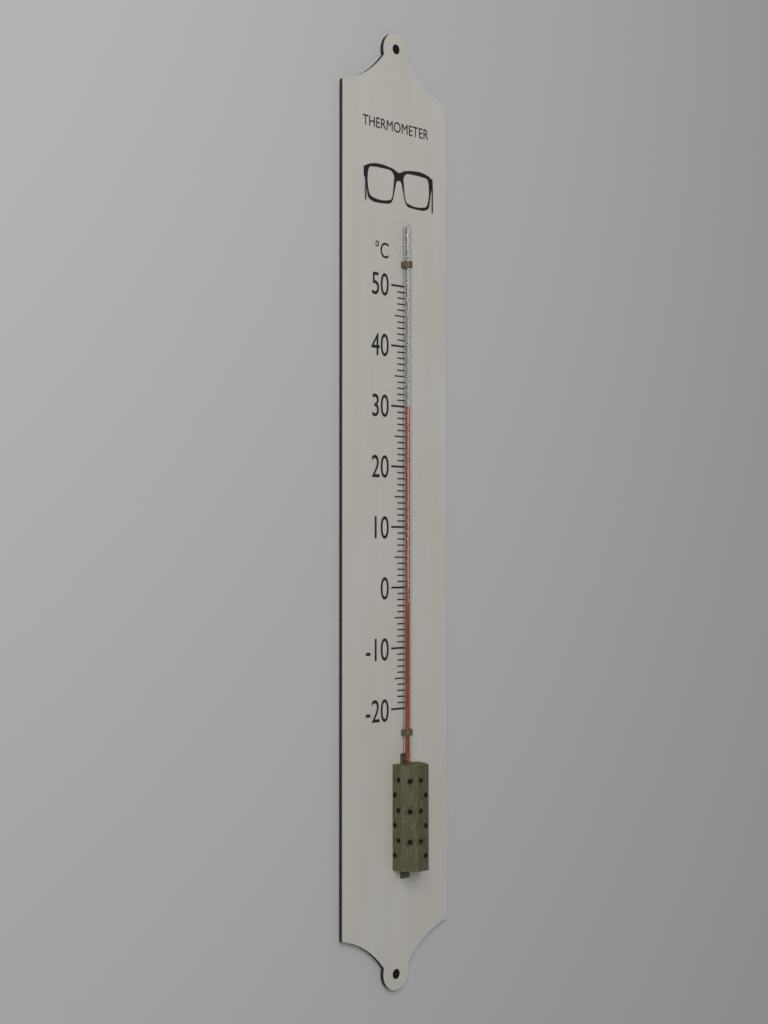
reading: 30 °C
